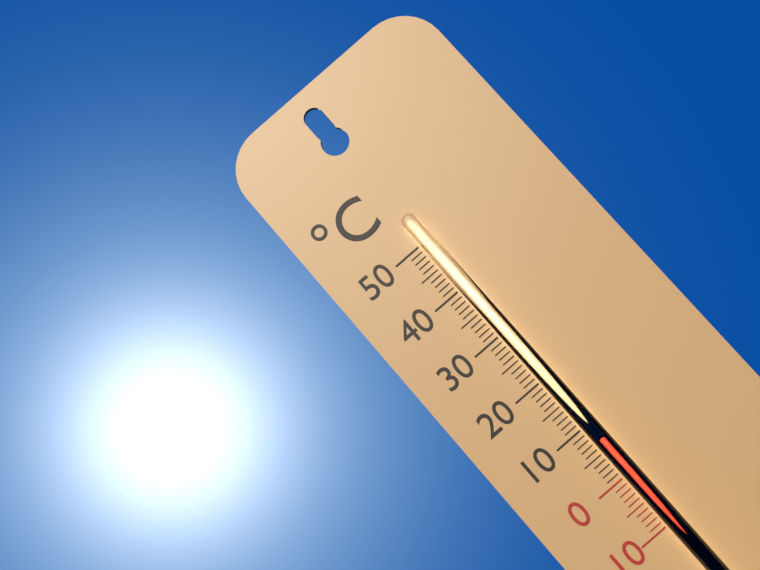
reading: 7 °C
